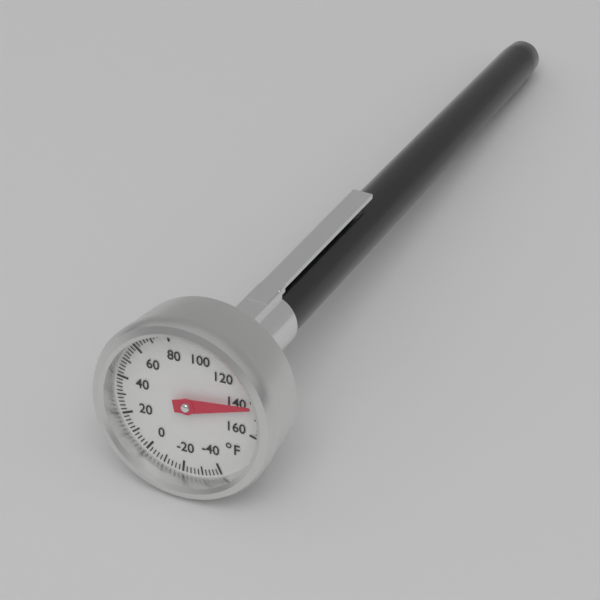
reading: 142 °F
